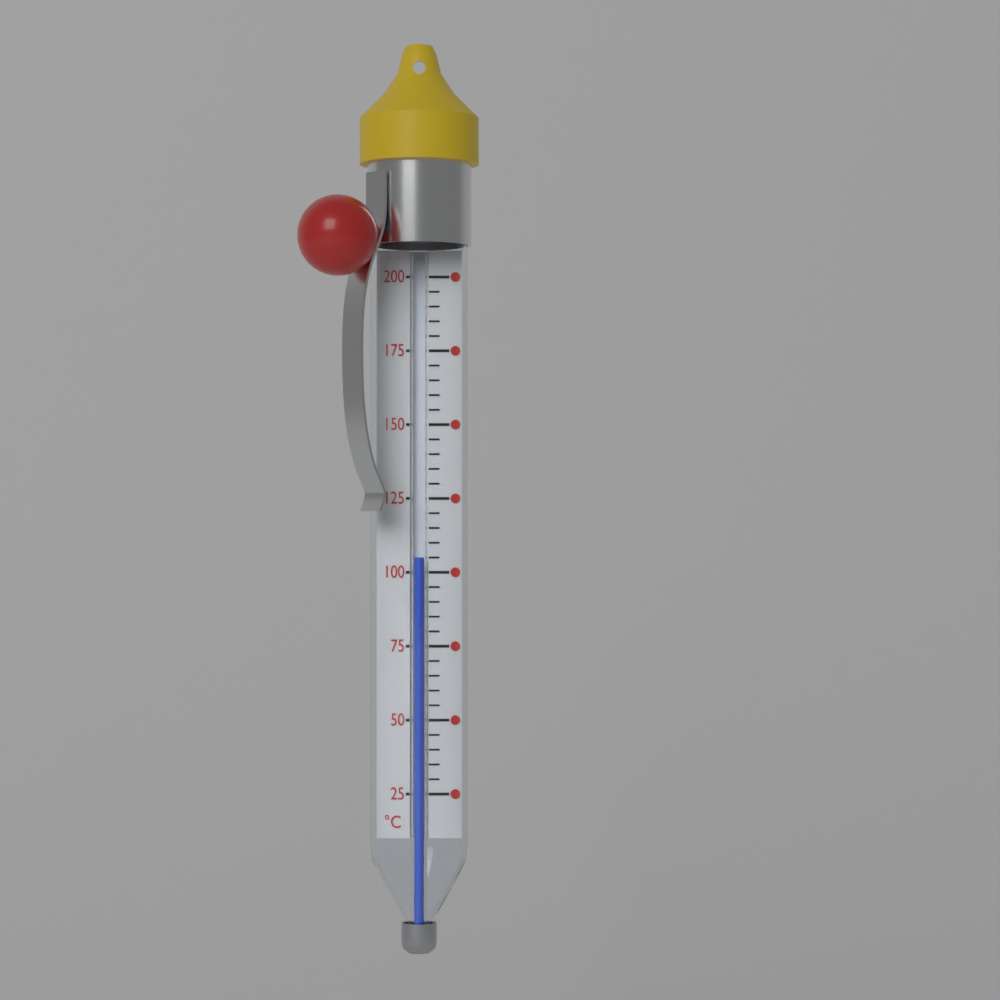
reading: 105 °C
